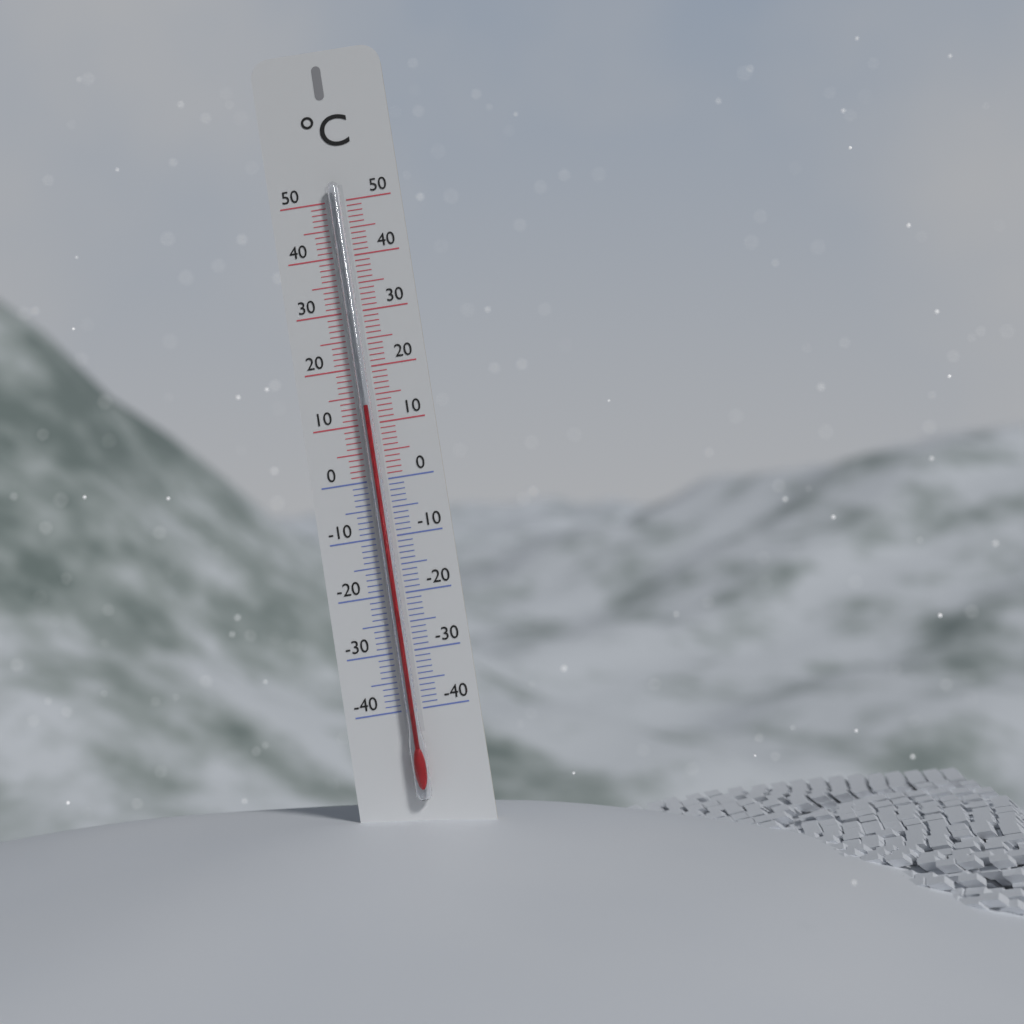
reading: 13 °C
